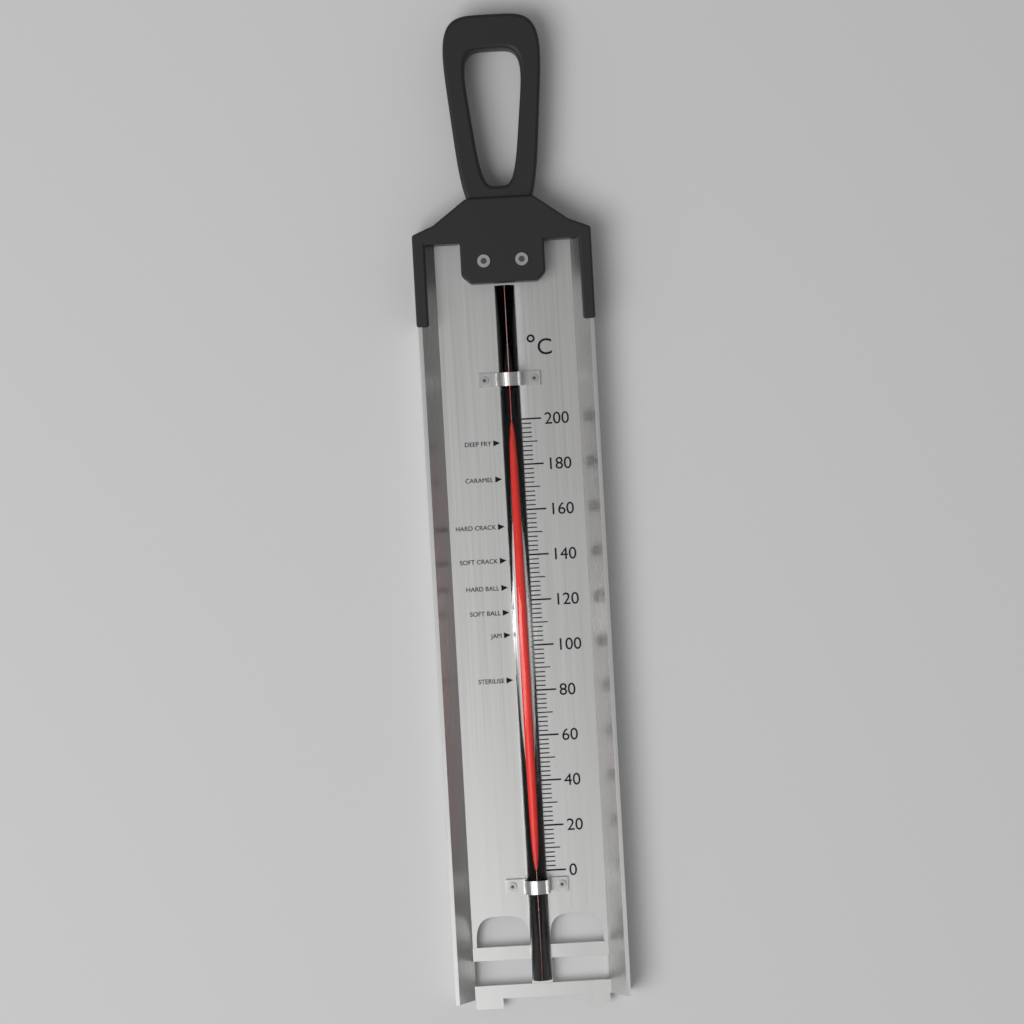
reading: 196 °C
